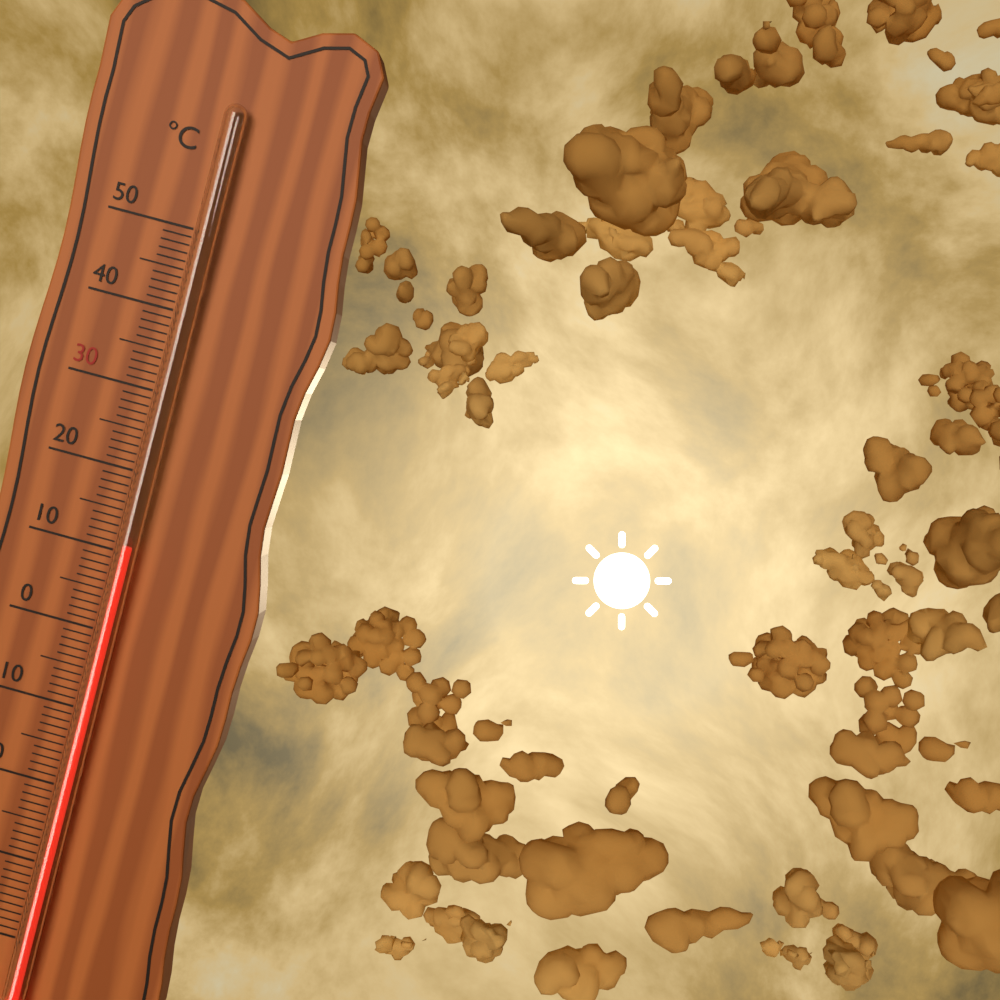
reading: 11 °C
